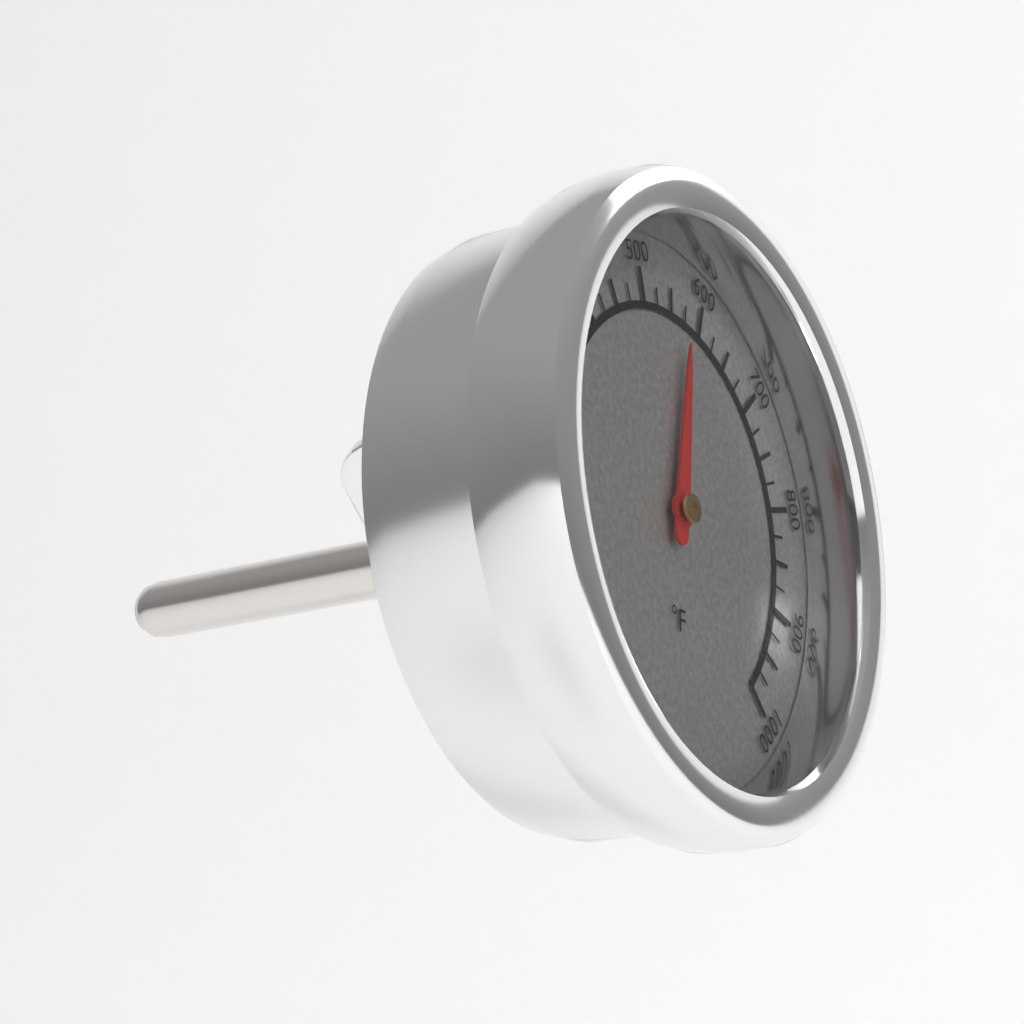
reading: 575 °F
